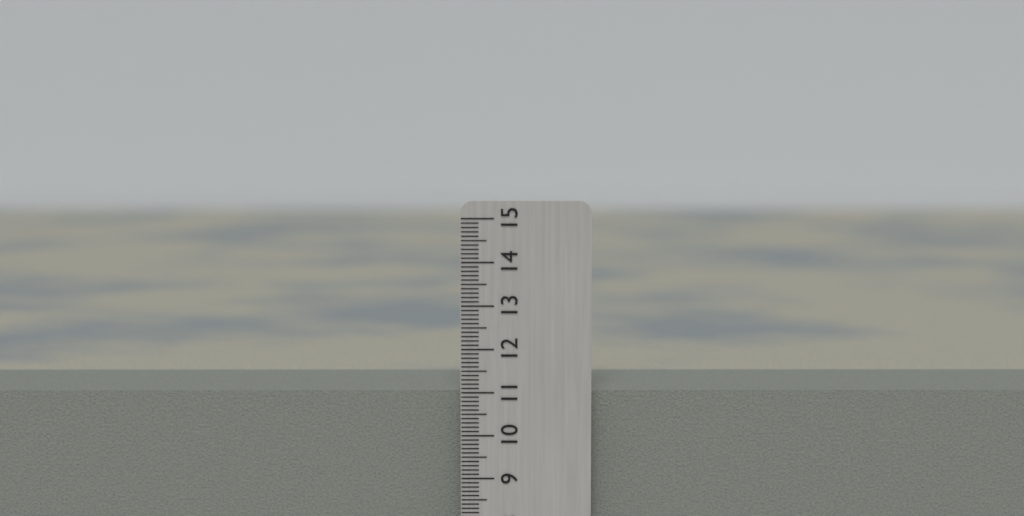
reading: 11.0 cm
